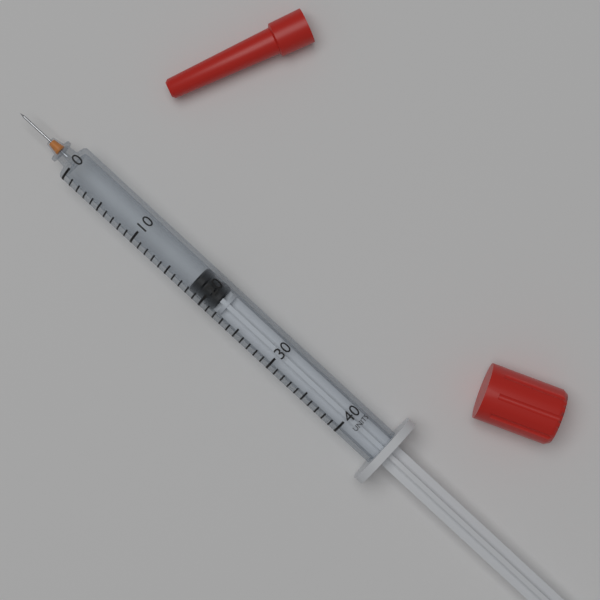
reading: 18 units
